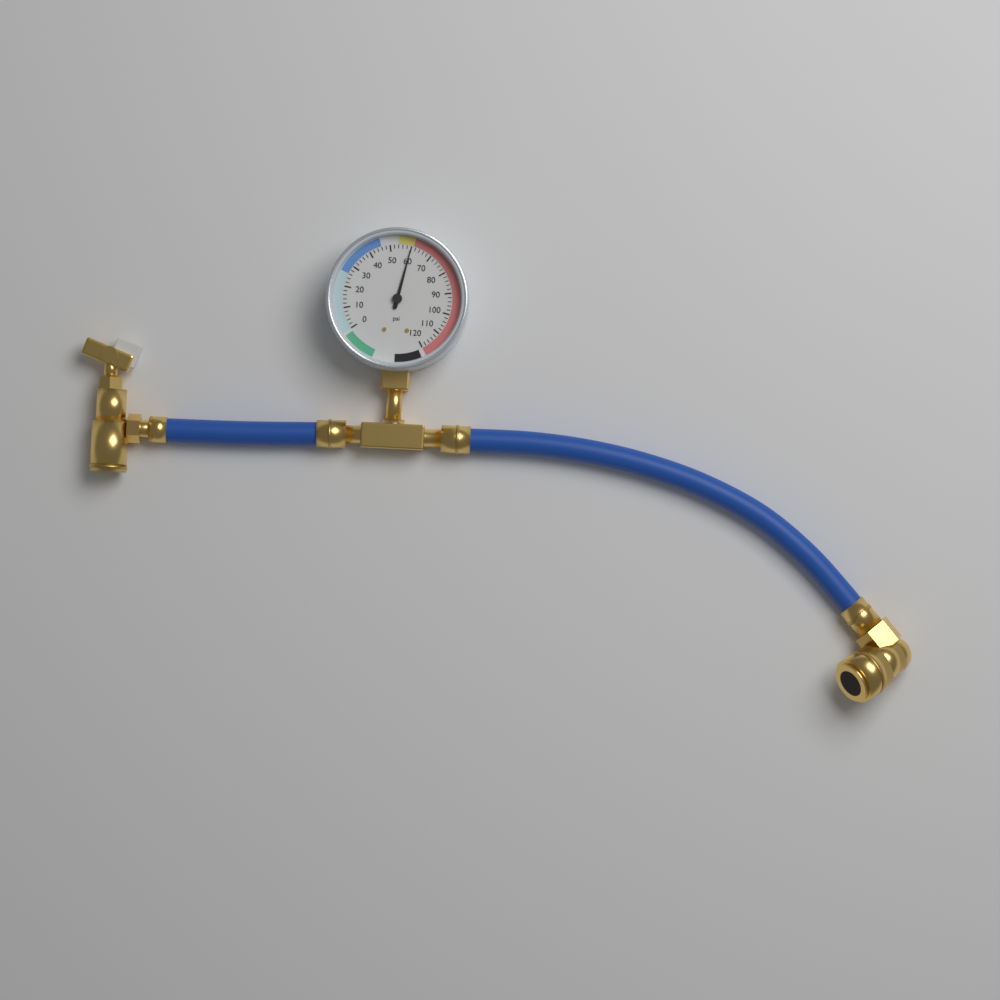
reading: 60 psi
